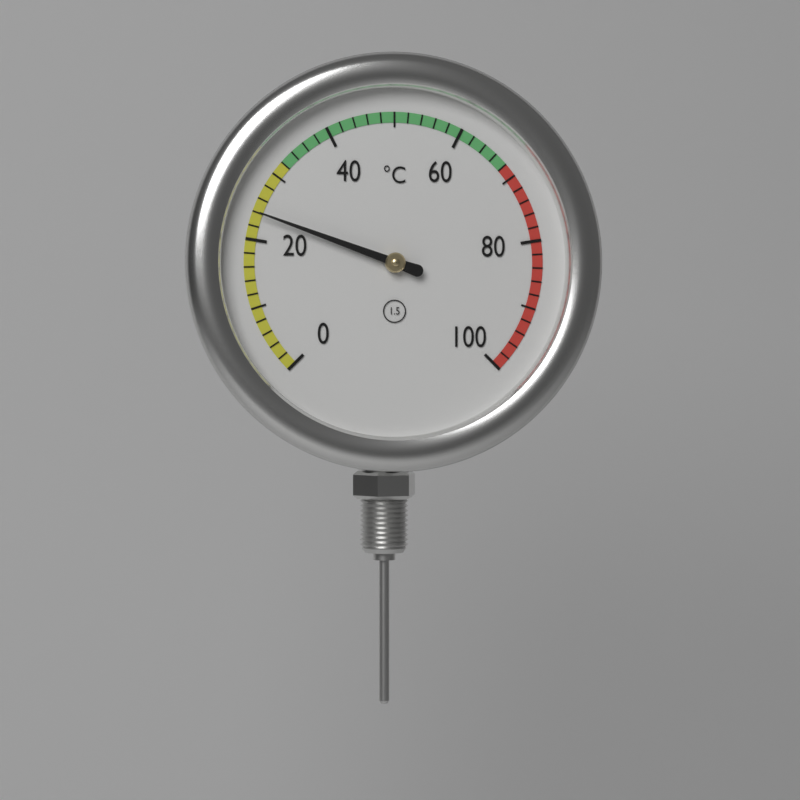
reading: 24 °C
